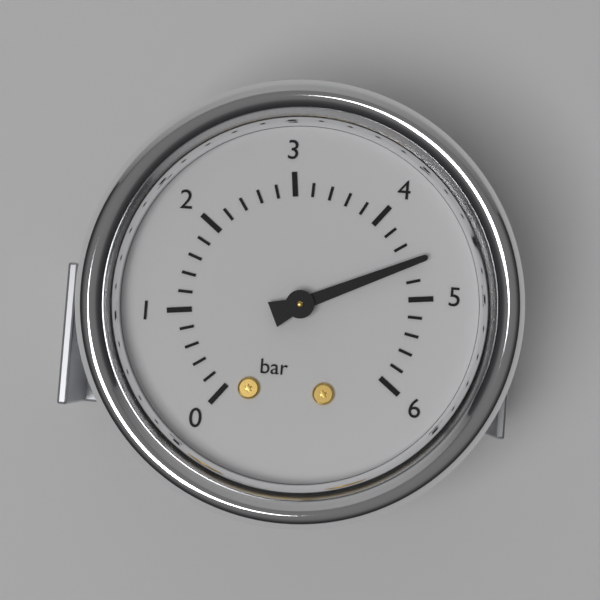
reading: 4.6 bar
